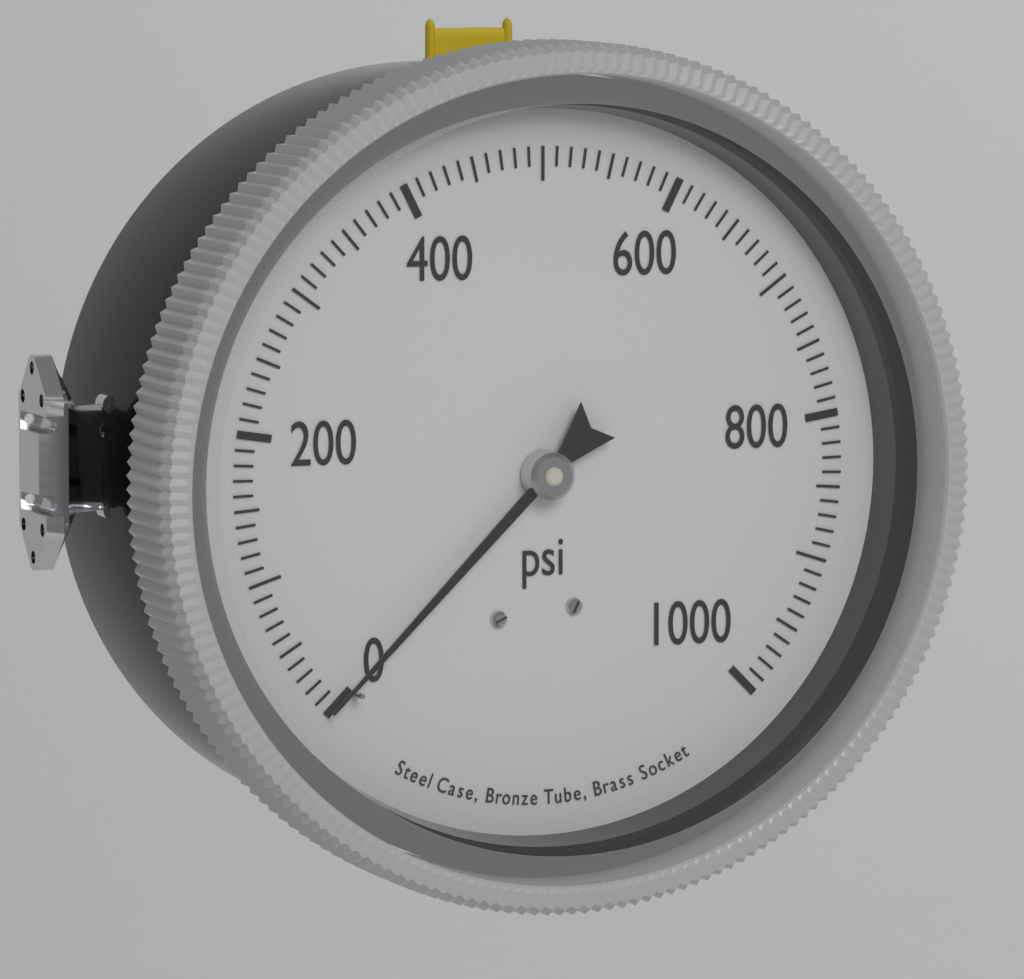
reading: 0 psi
